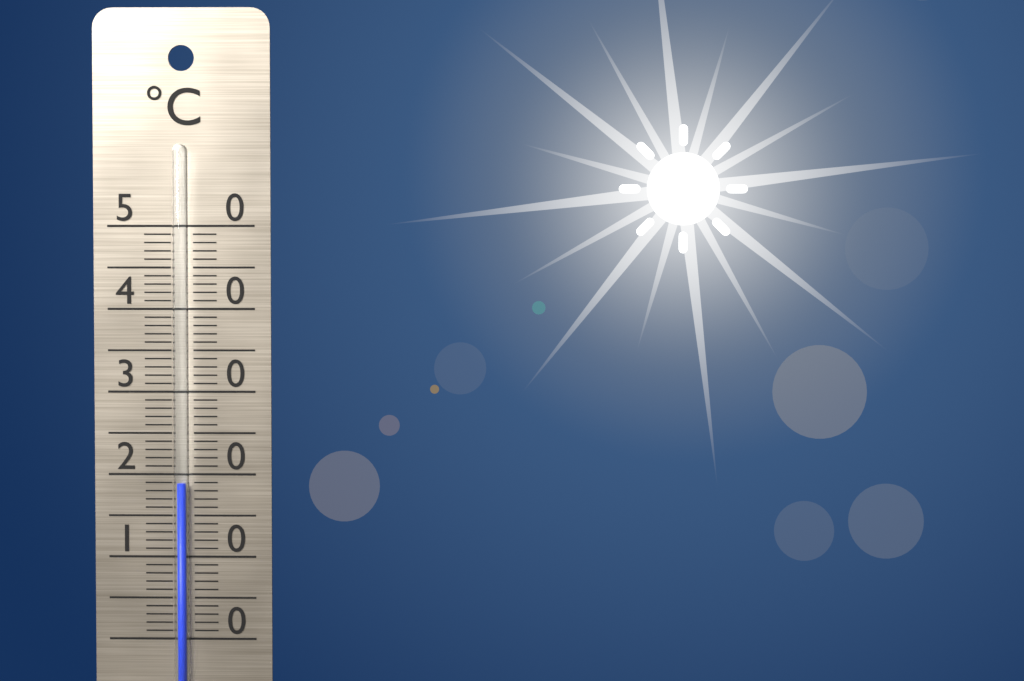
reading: 19 °C
